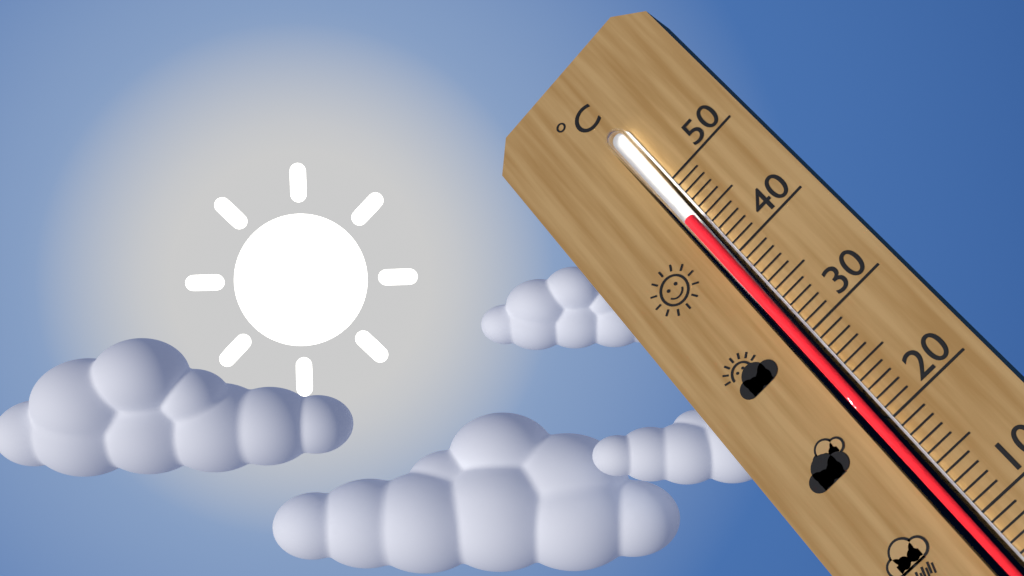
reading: 45 °C
